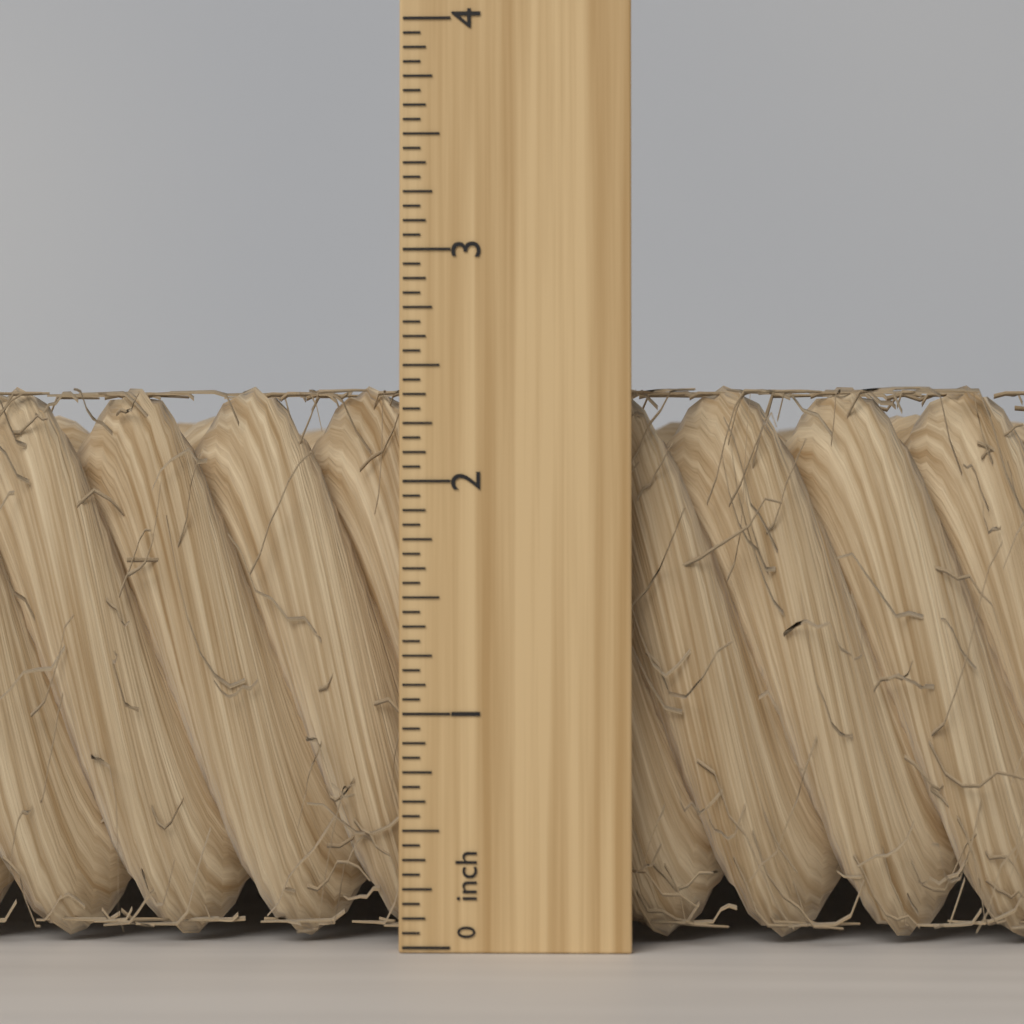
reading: 2.4375 inch
